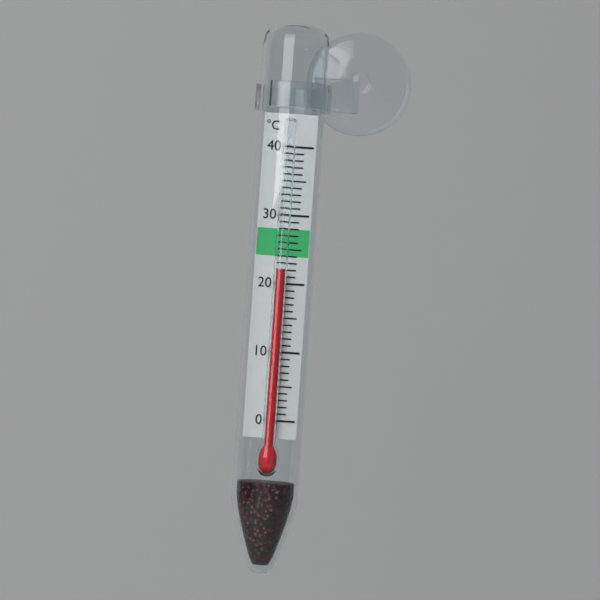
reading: 22 °C
